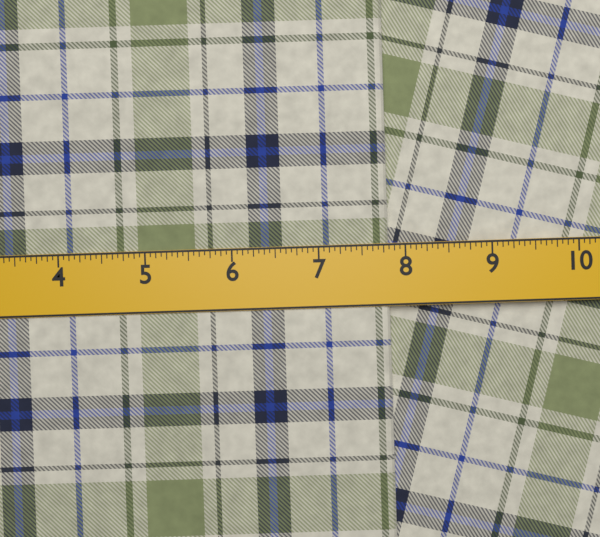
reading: 7.8125 in
